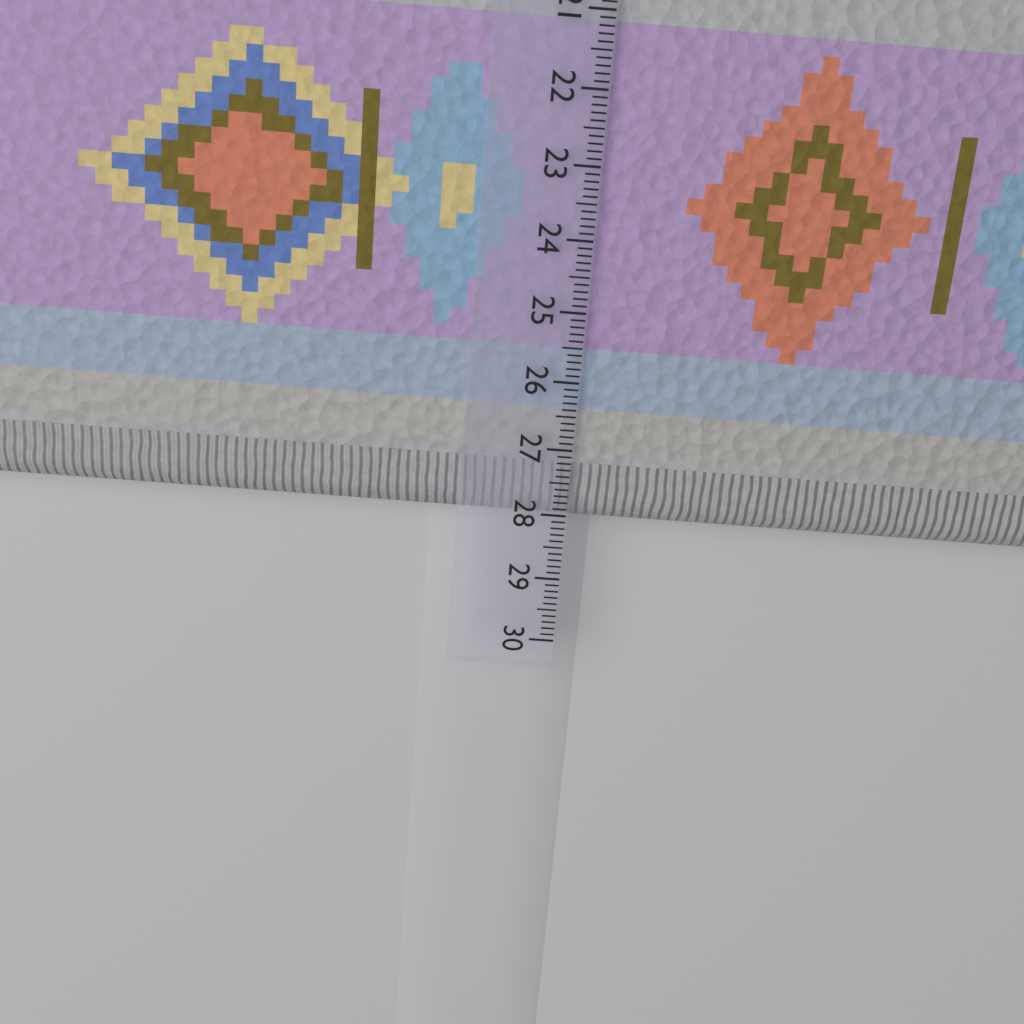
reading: 28.2 cm
